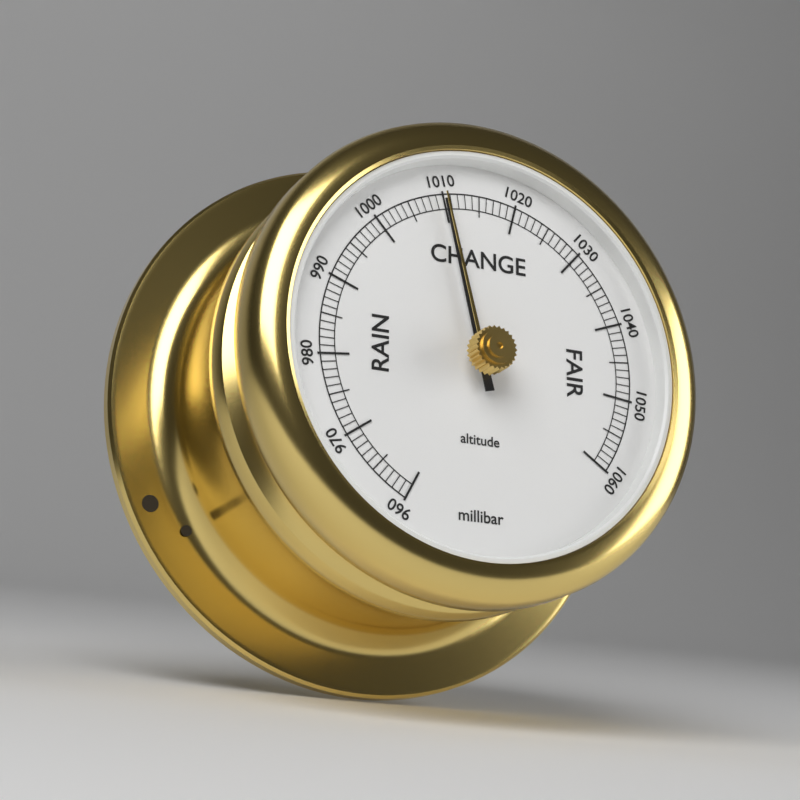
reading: 1010 millibar
